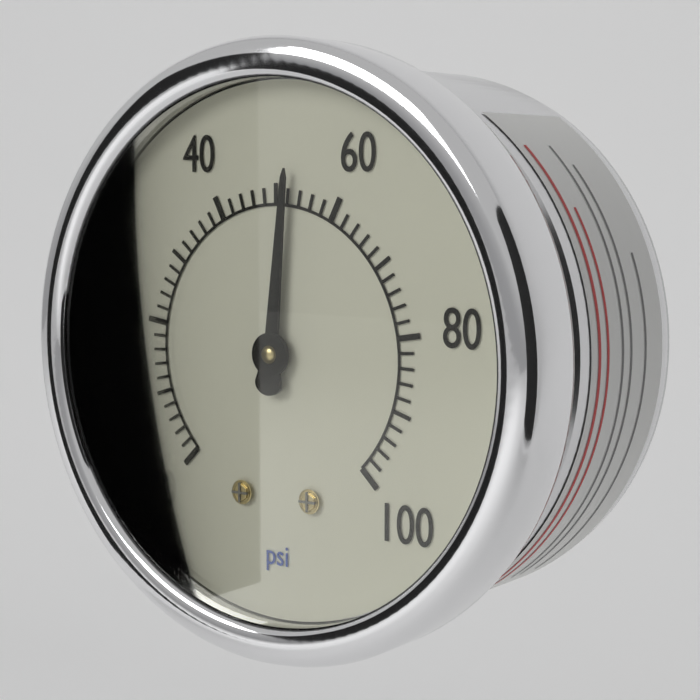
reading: 52 psi
